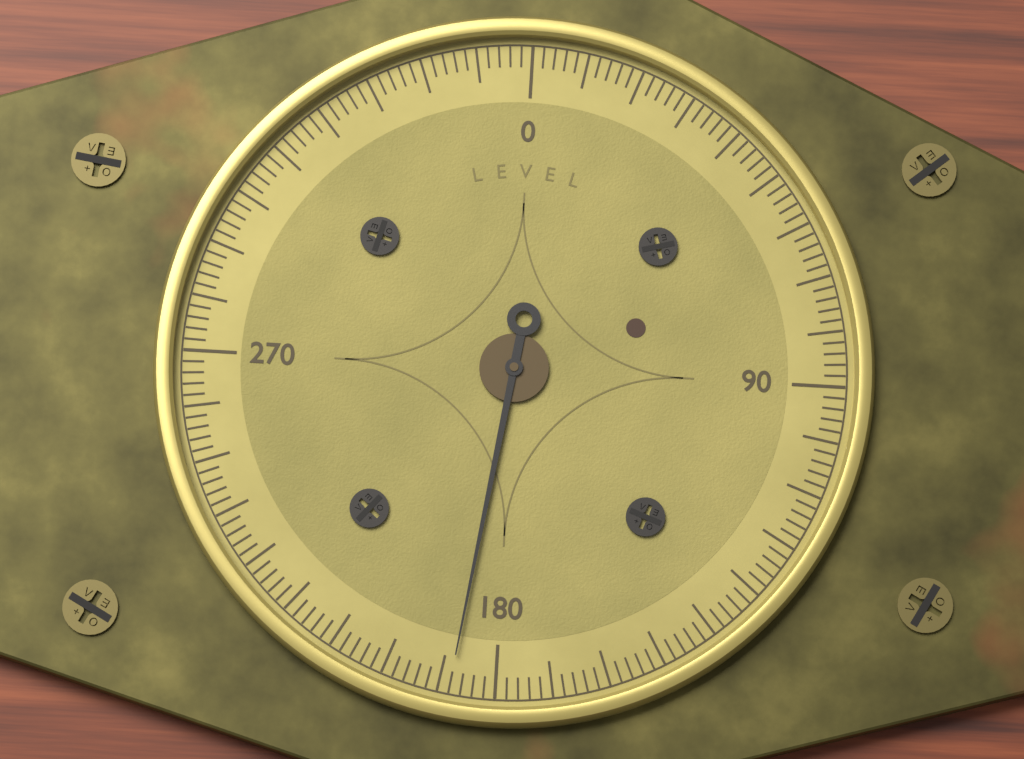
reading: 188 (no unit)
